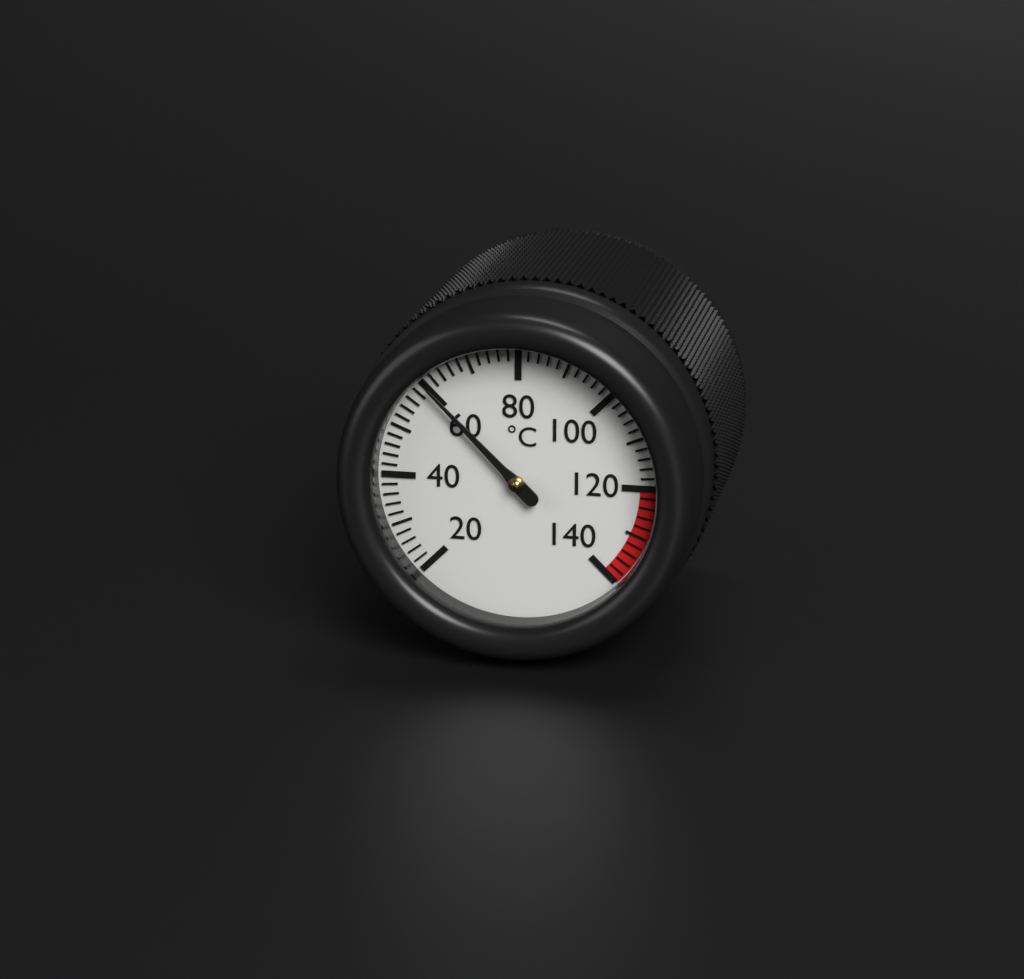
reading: 60 °C
